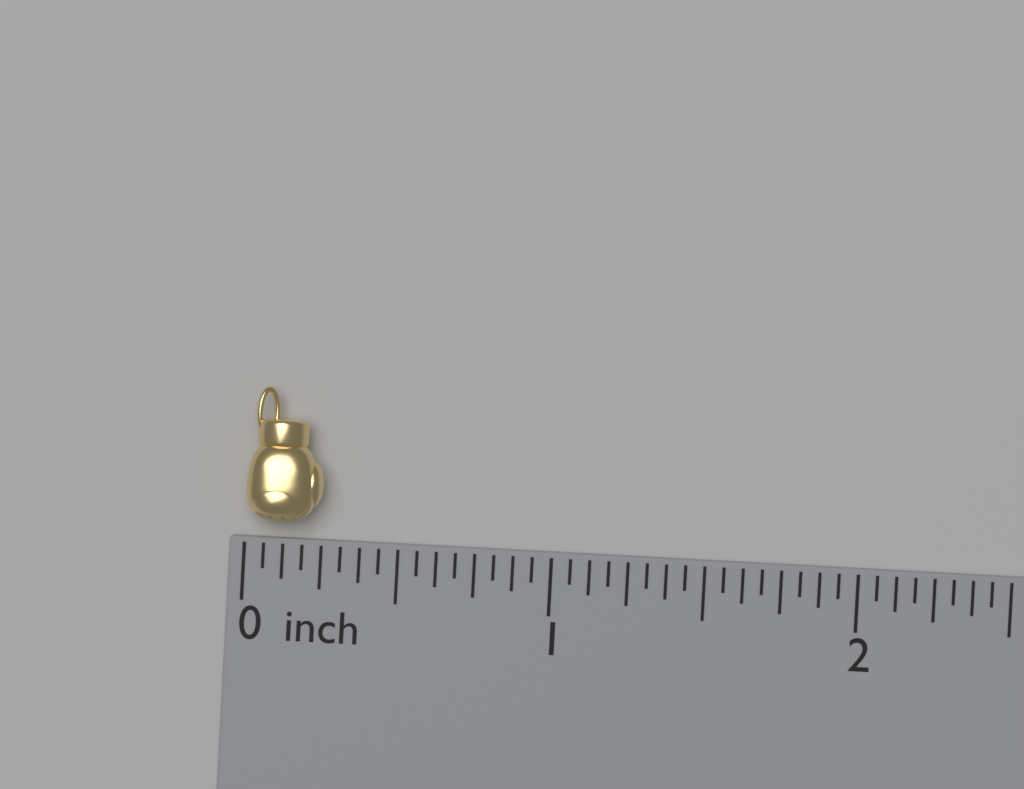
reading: 0.2500 inch
